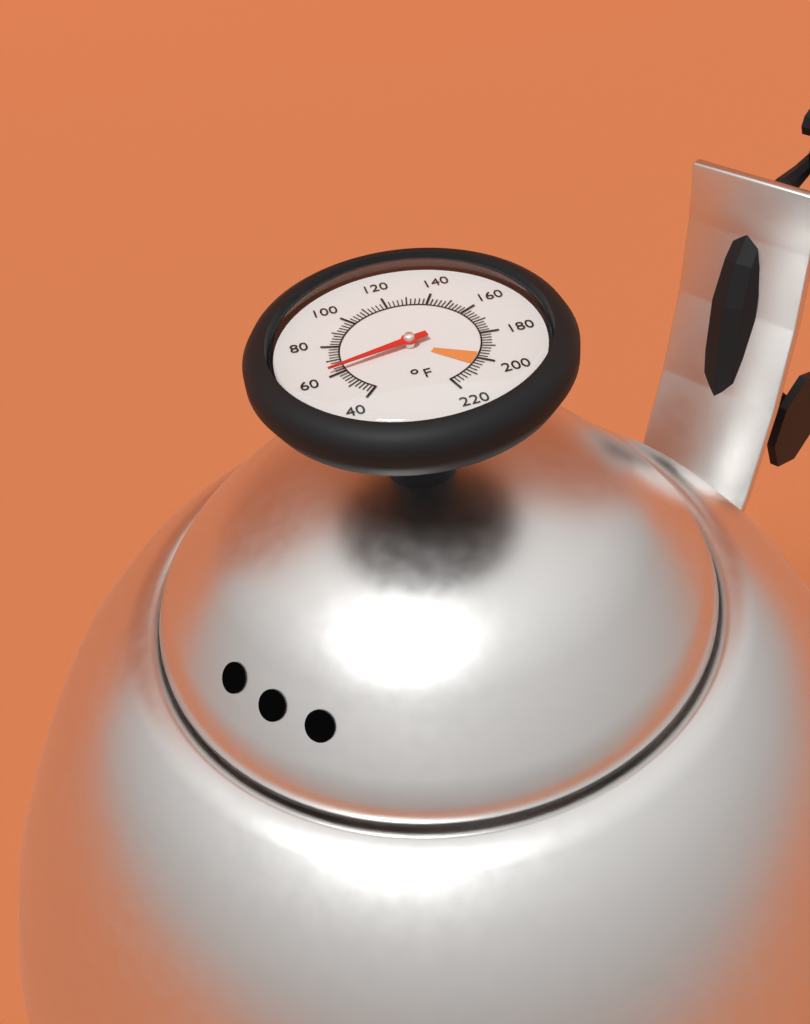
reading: 62 °F
